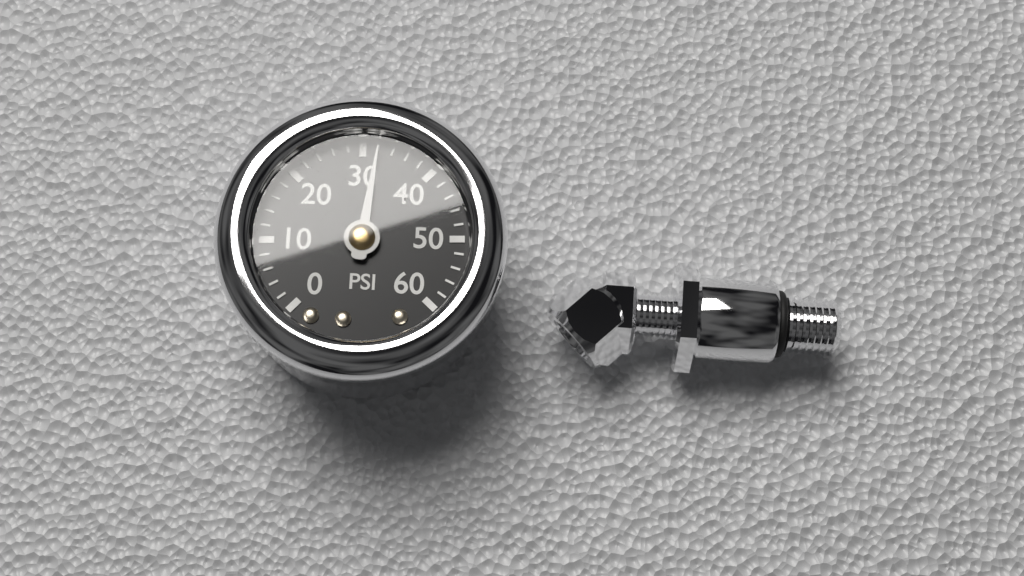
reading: 32 psi
